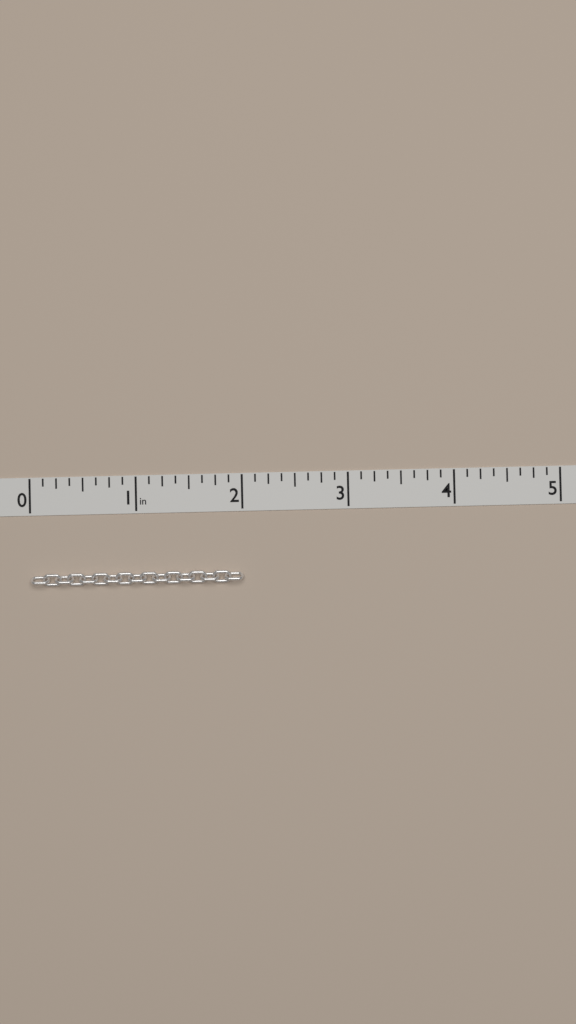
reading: 2.000 in
